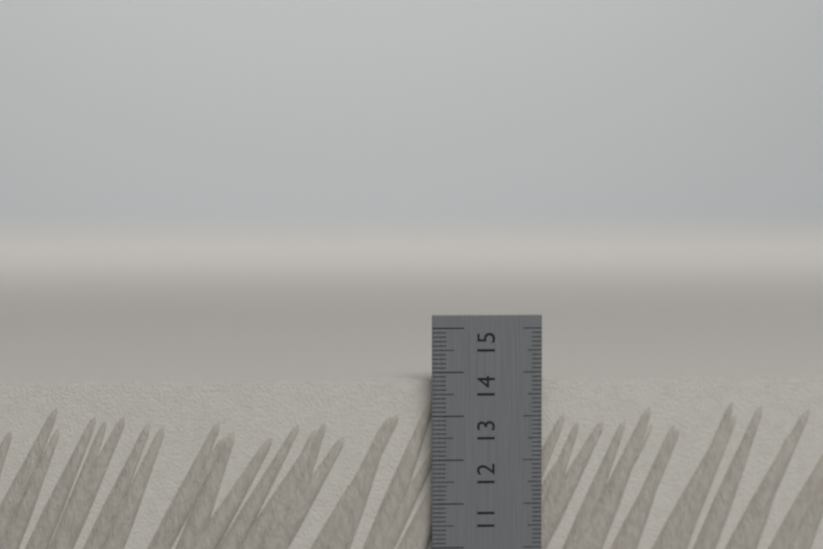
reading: 13.8 cm
